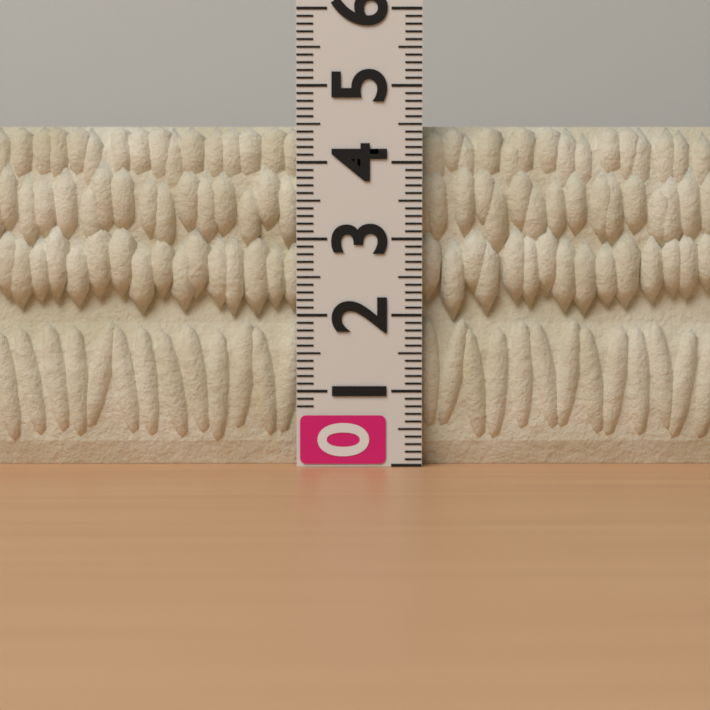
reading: 4.5 (no unit)
